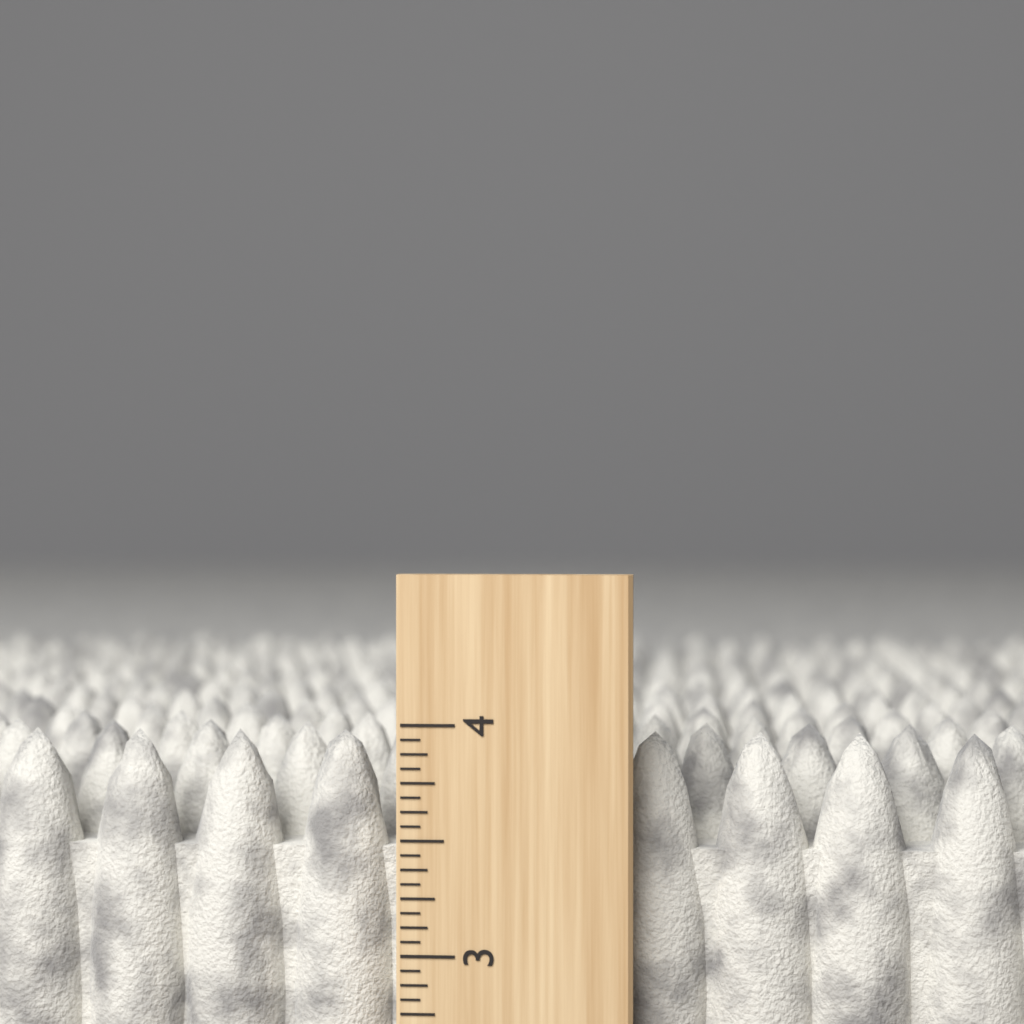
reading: 3.9375 inch
